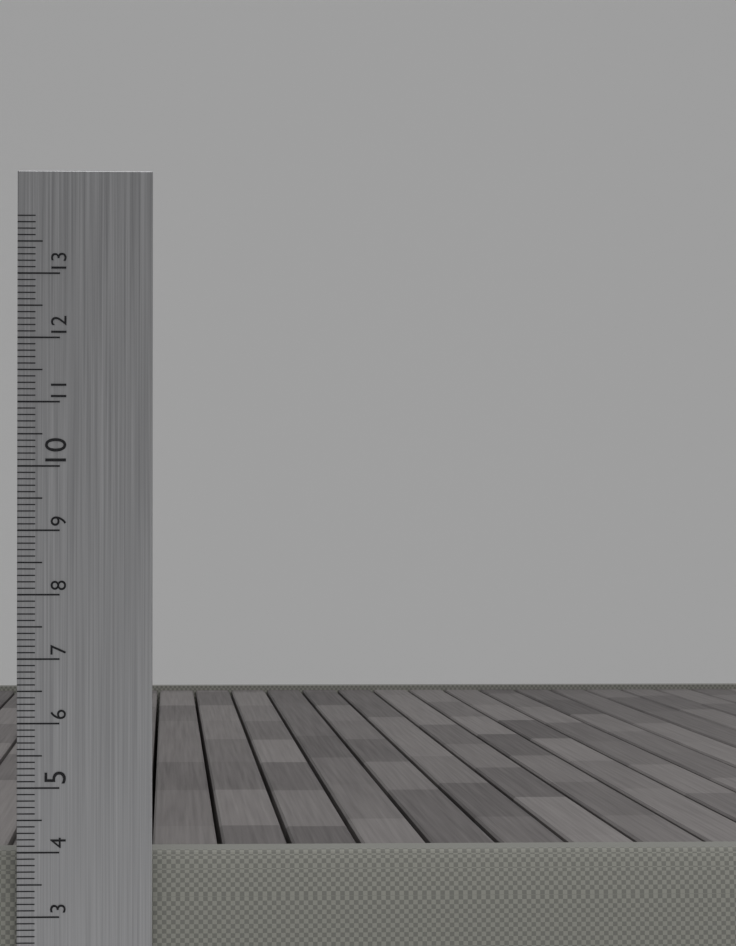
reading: 4.0 cm
